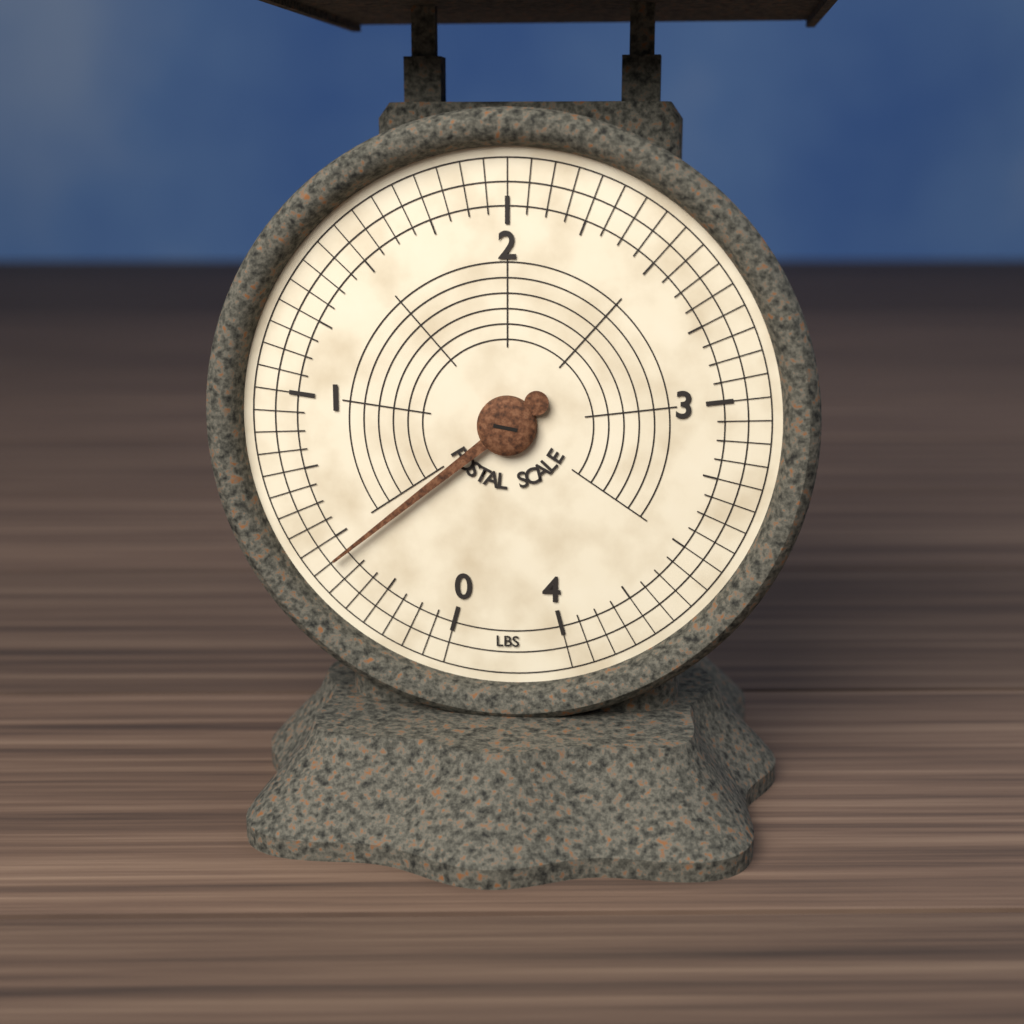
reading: 0.4375 lbs
